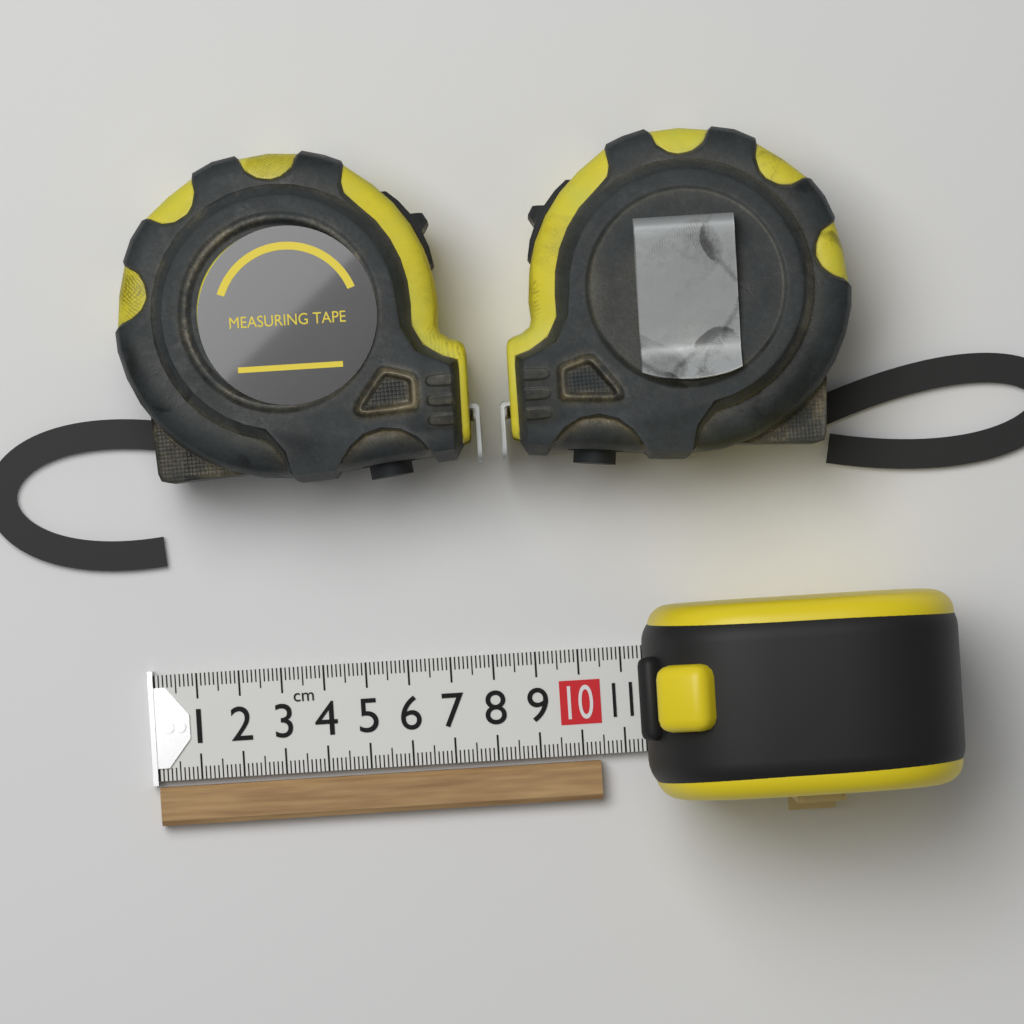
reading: 10.4 cm
